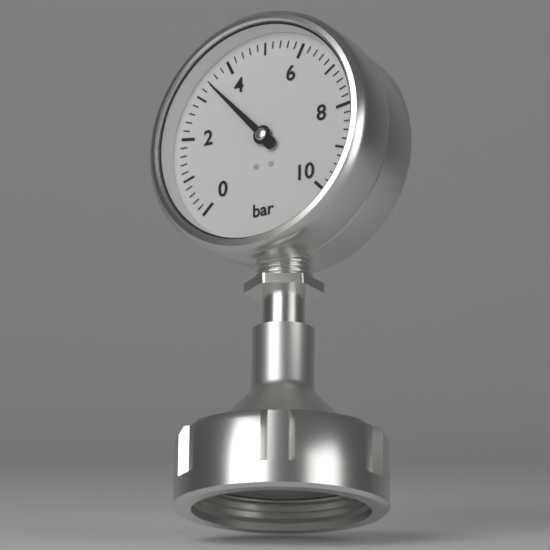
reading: 3.4 bar
